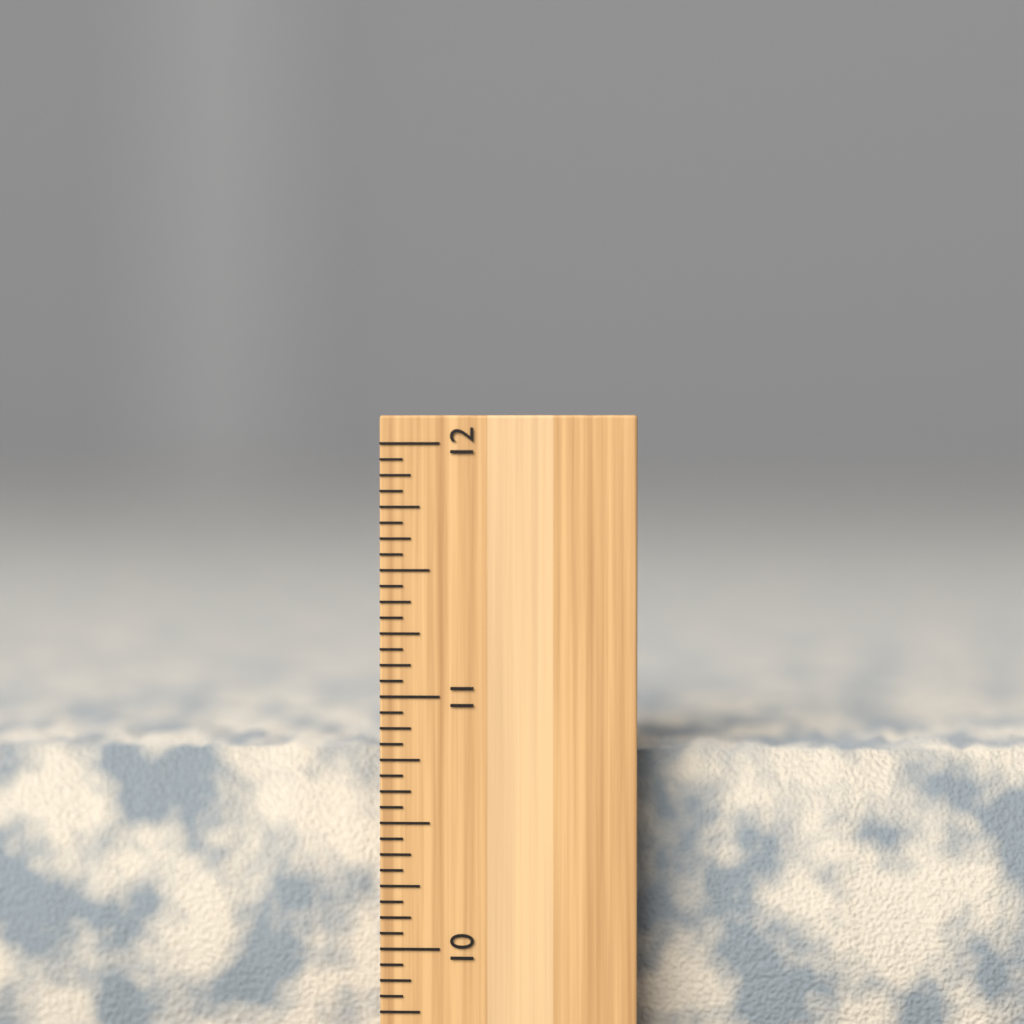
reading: 10.8125 inch
